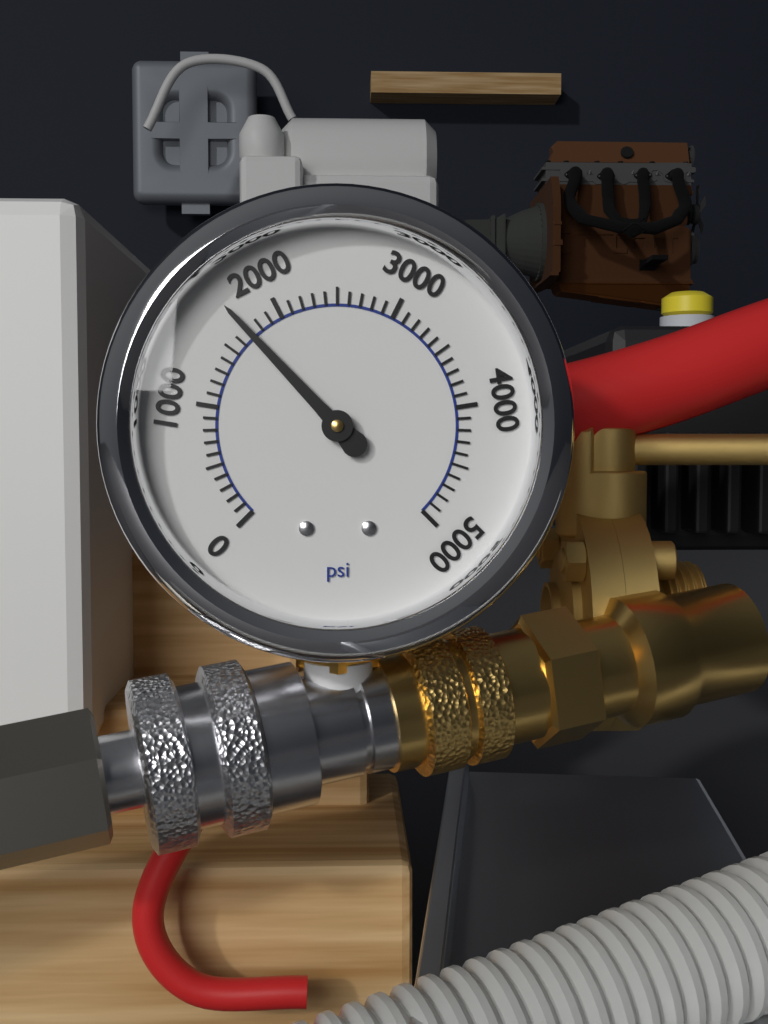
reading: 1700 psi
